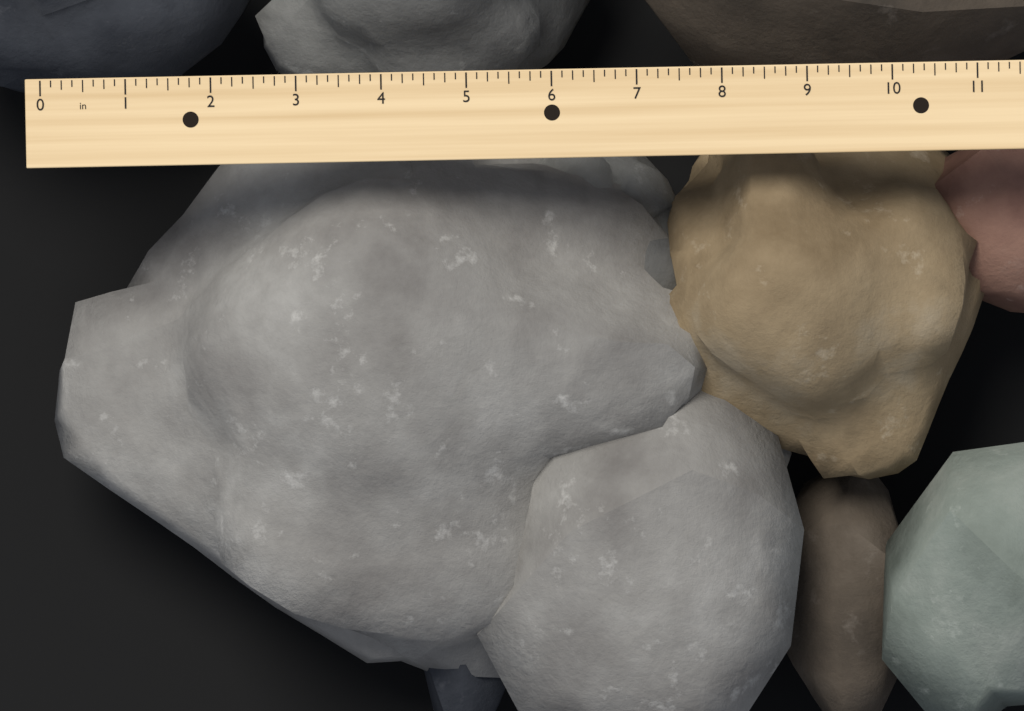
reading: 8.875 in
